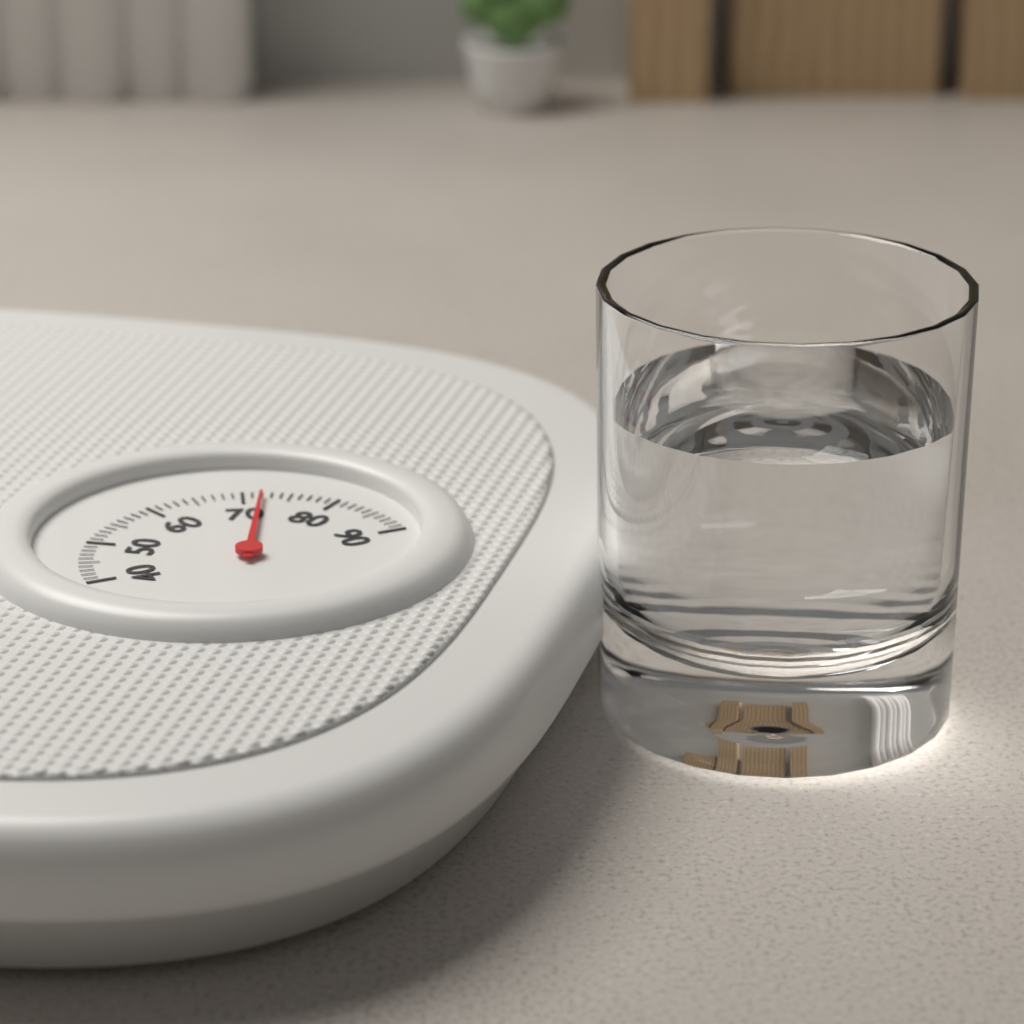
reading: 72 (no unit)
